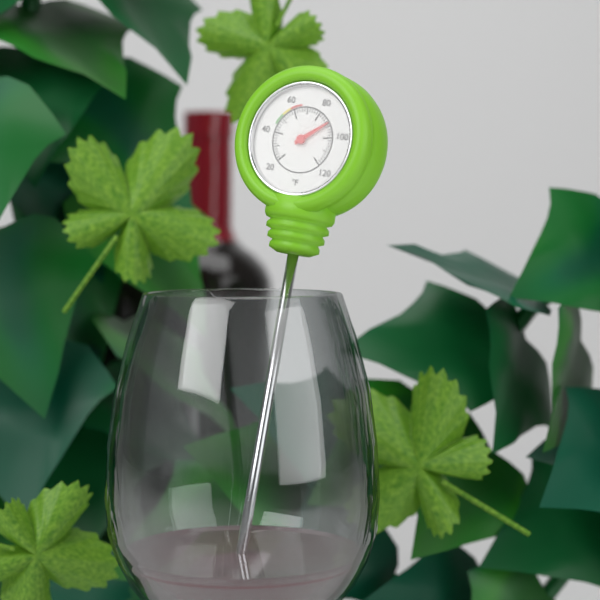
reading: 90 °F
